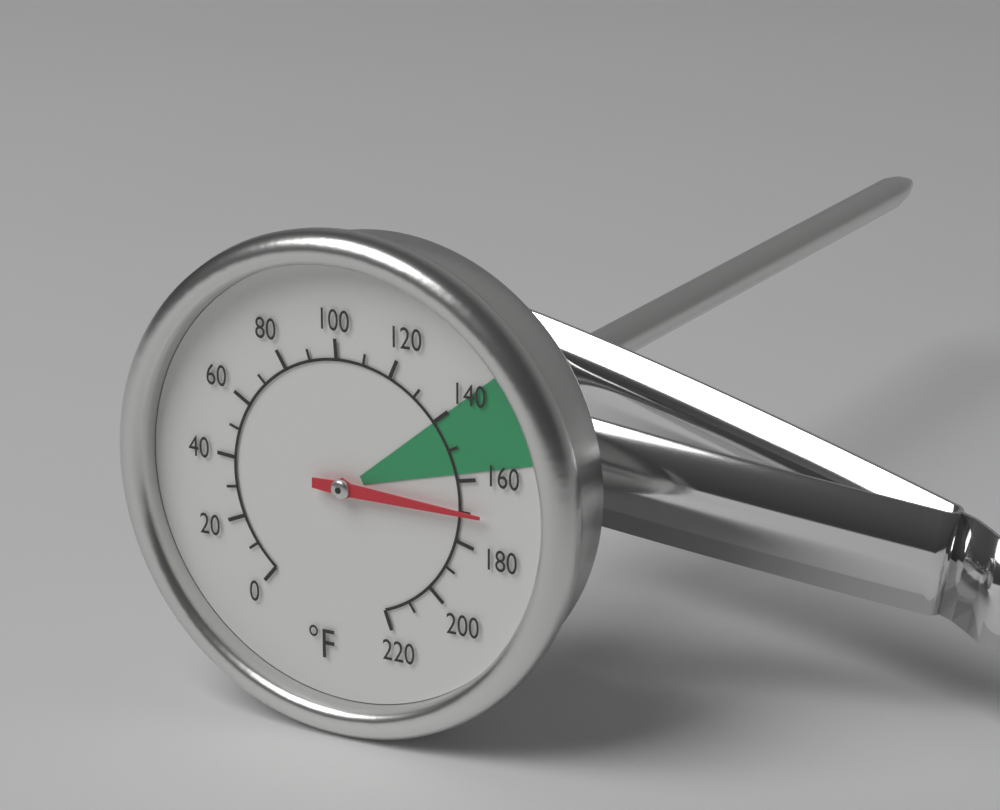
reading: 170 °F
